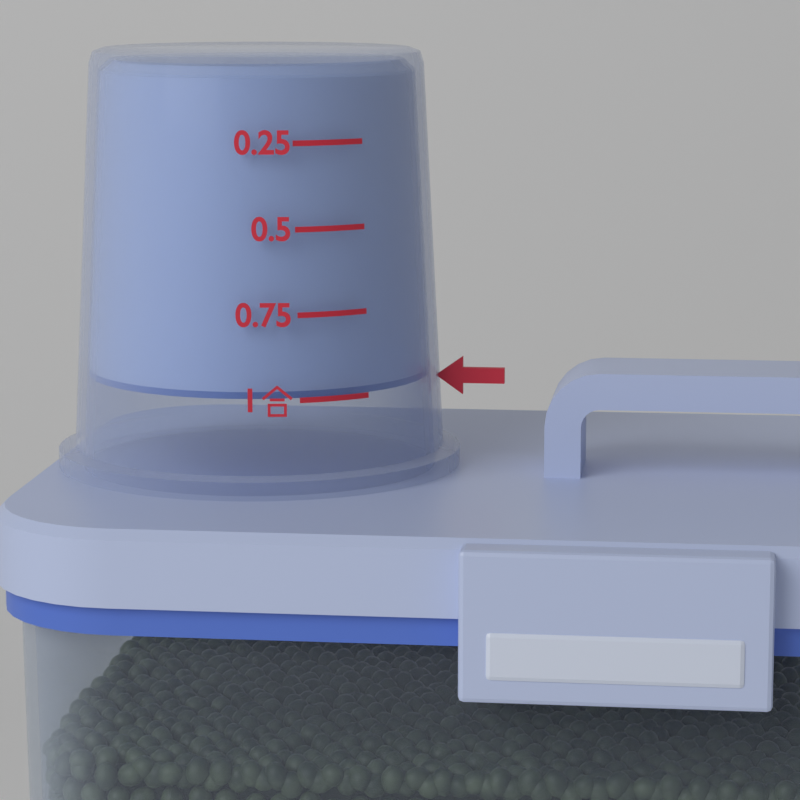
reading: 1.00 合
